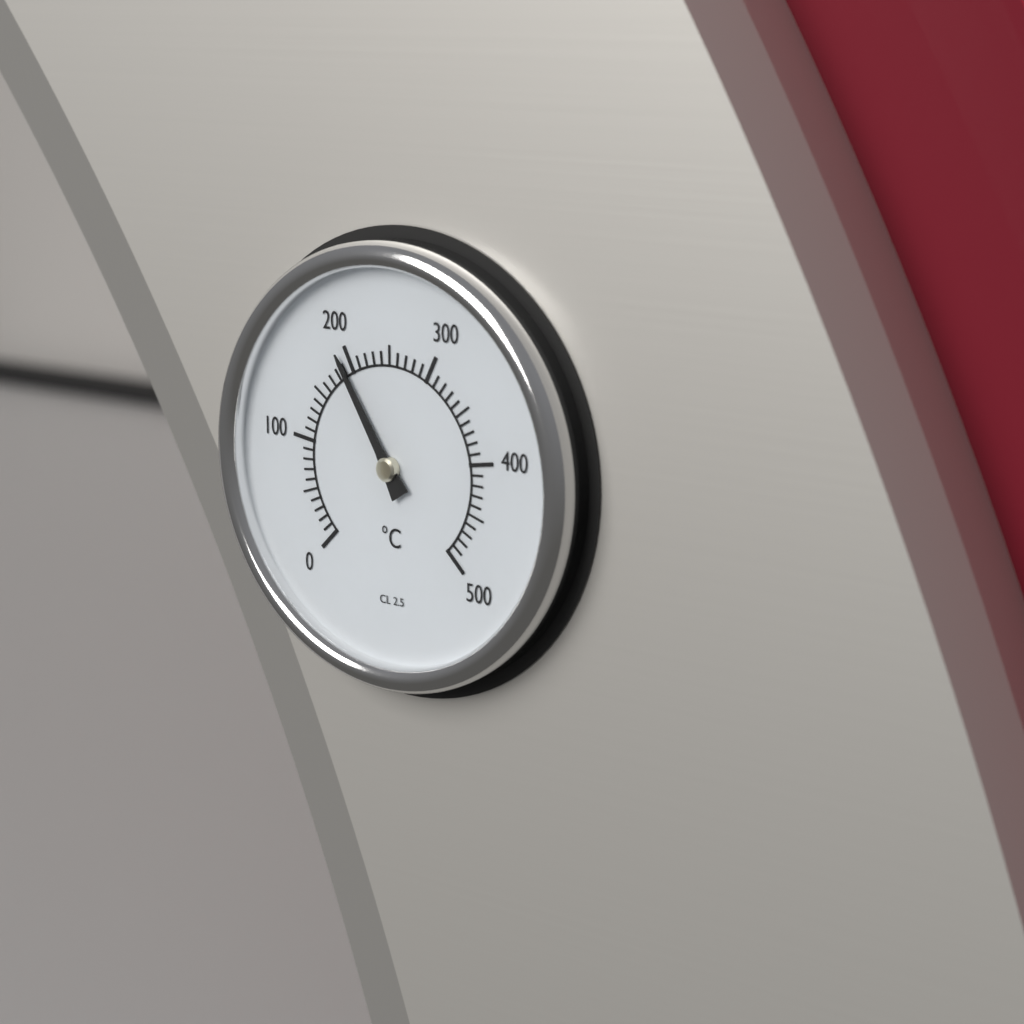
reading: 190 °C
